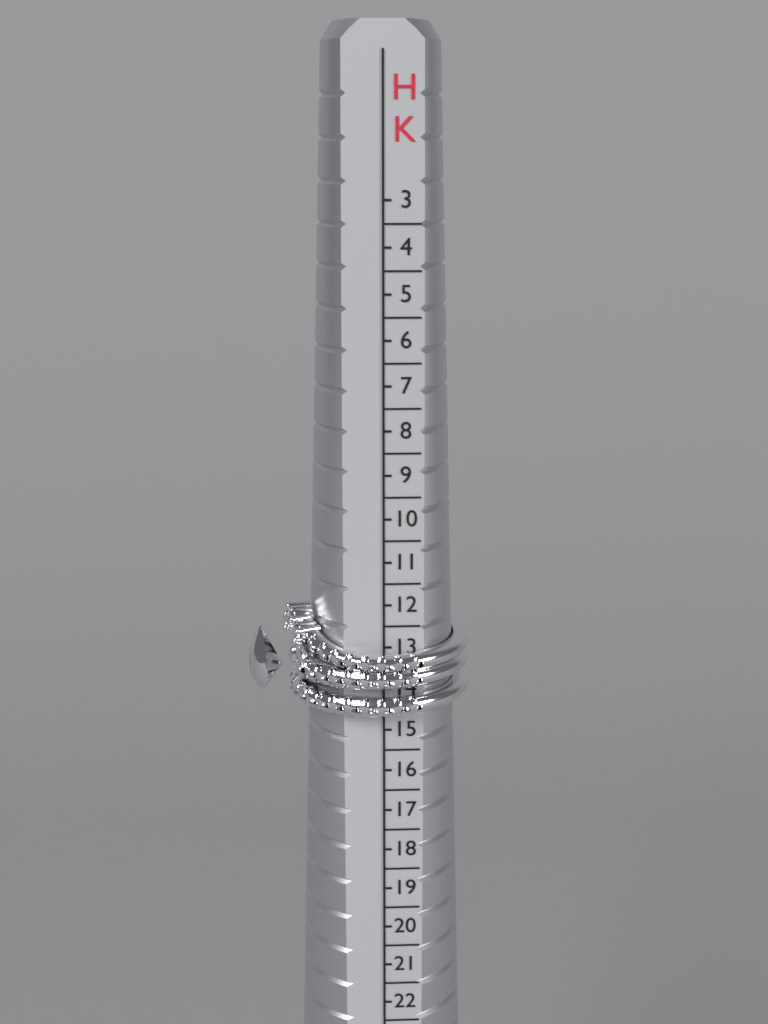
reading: 14.5 HK
